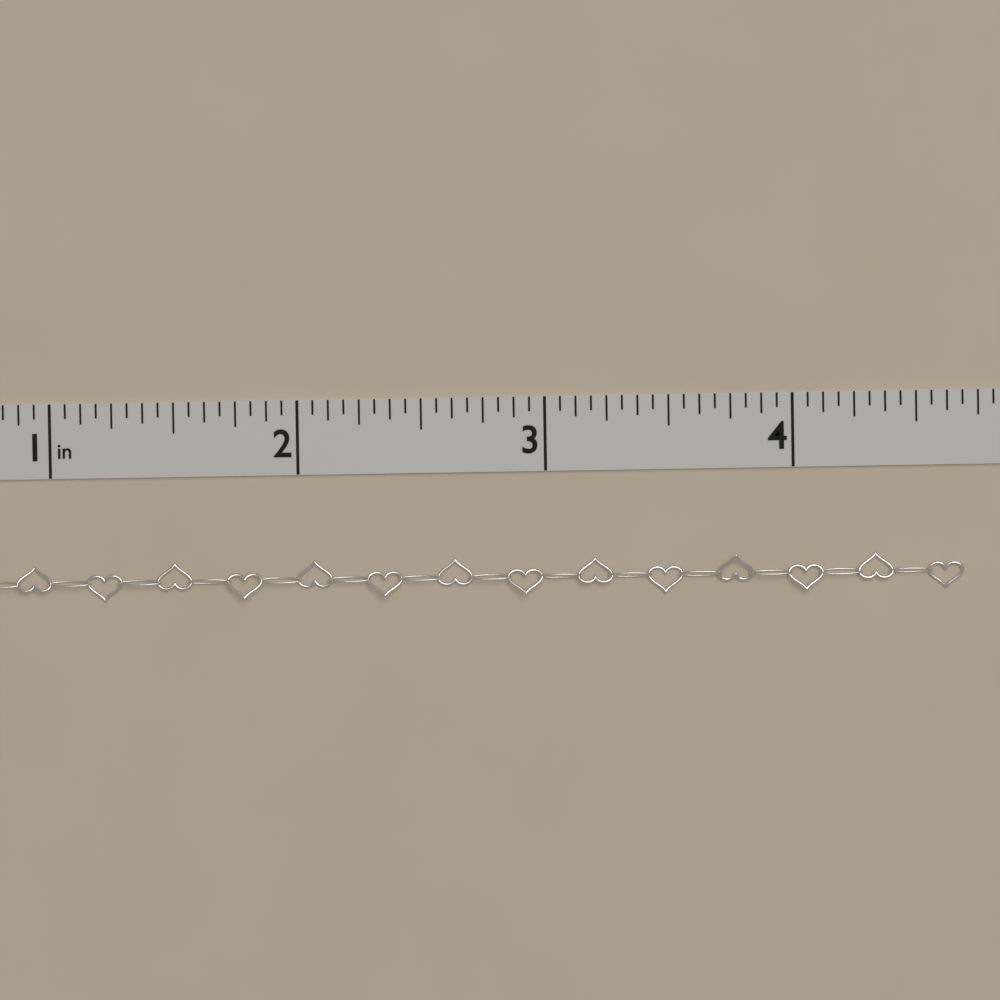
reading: 4.6875 in
